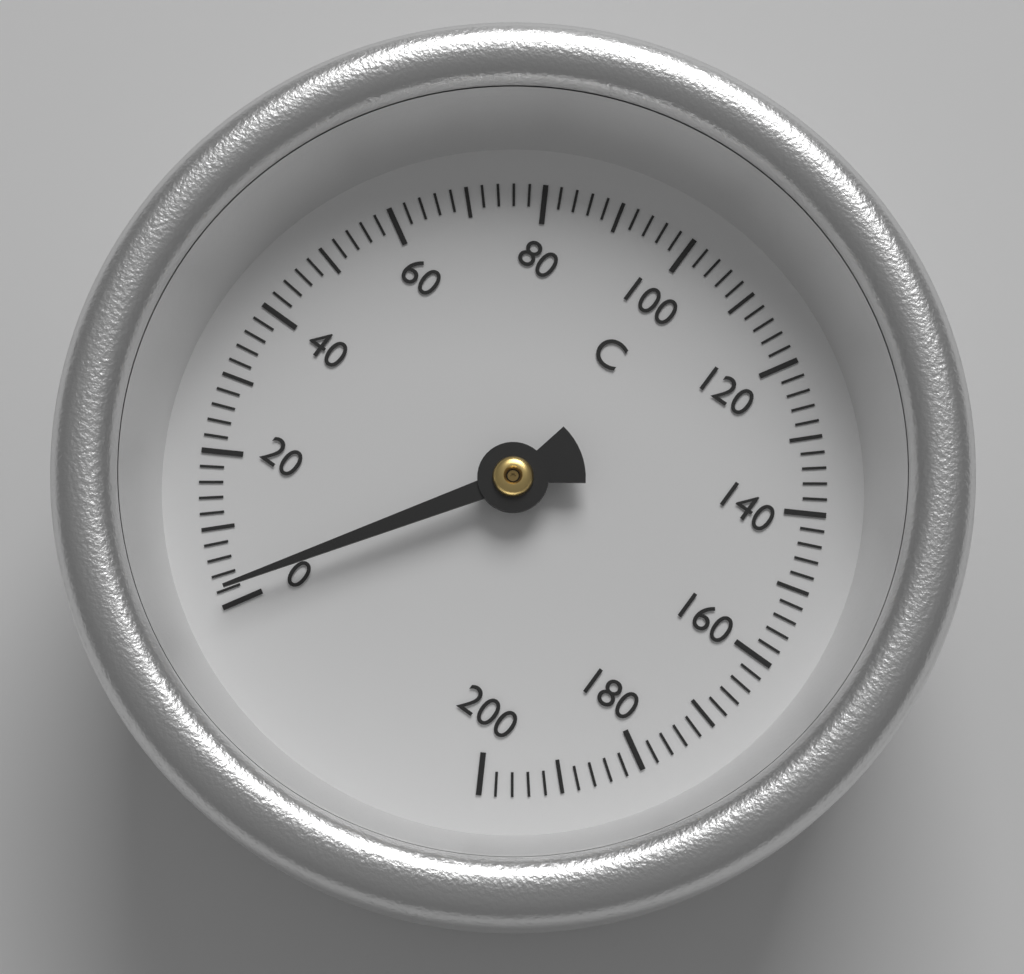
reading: 2 °C
